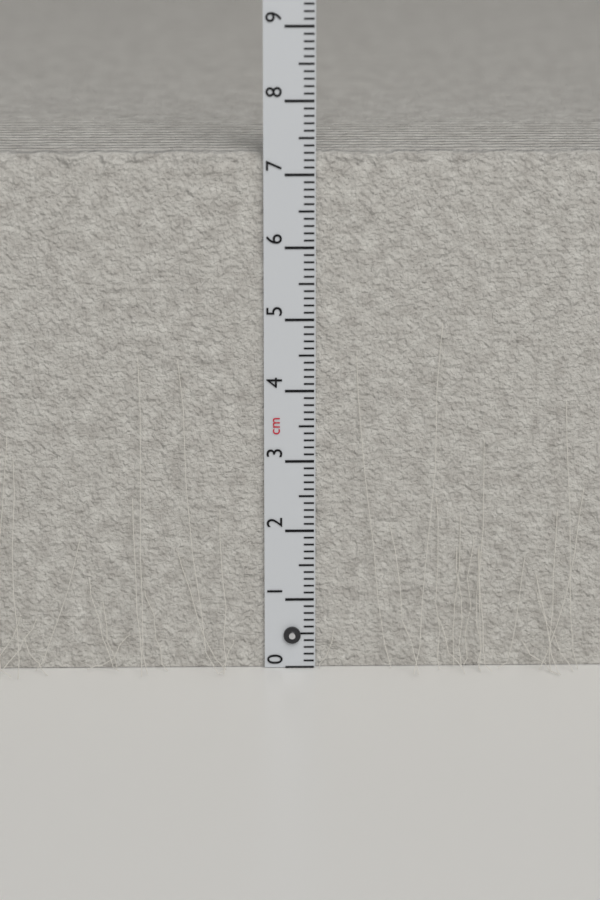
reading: 7.3 cm
